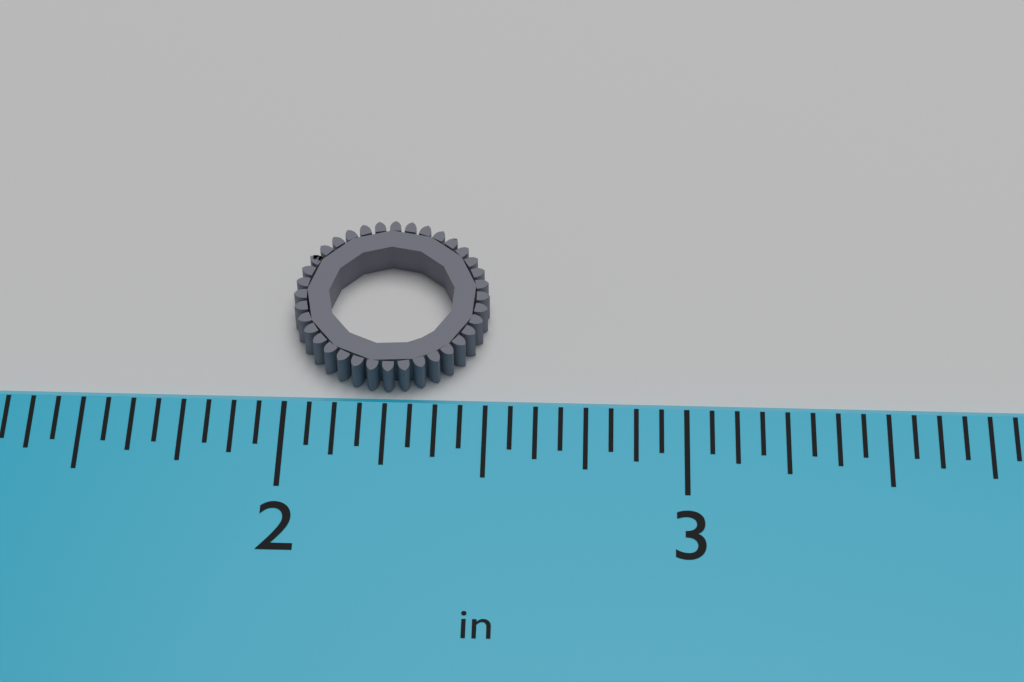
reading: 2.5000 in
